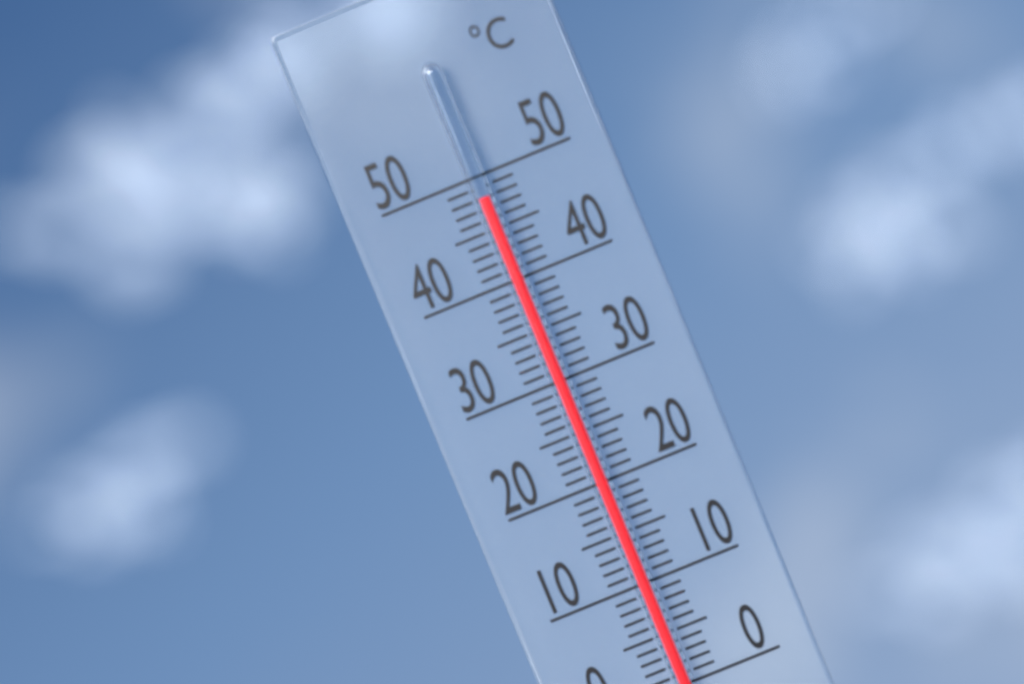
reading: 48 °C
